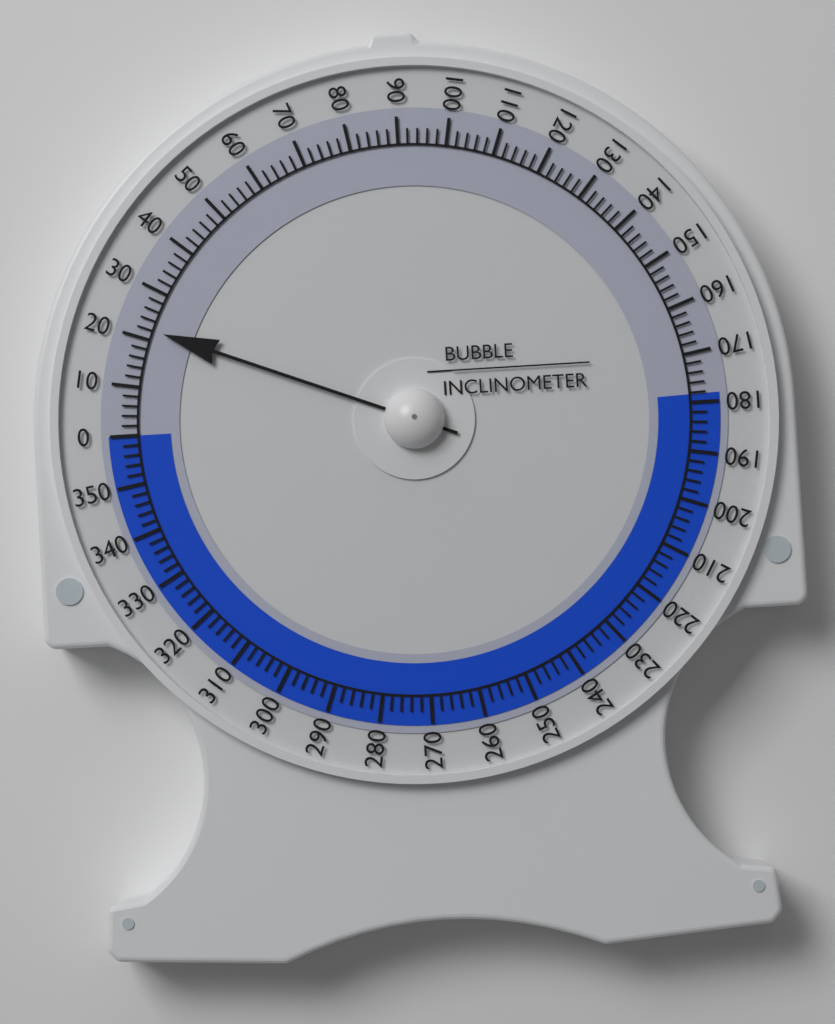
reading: 22 (no unit)
